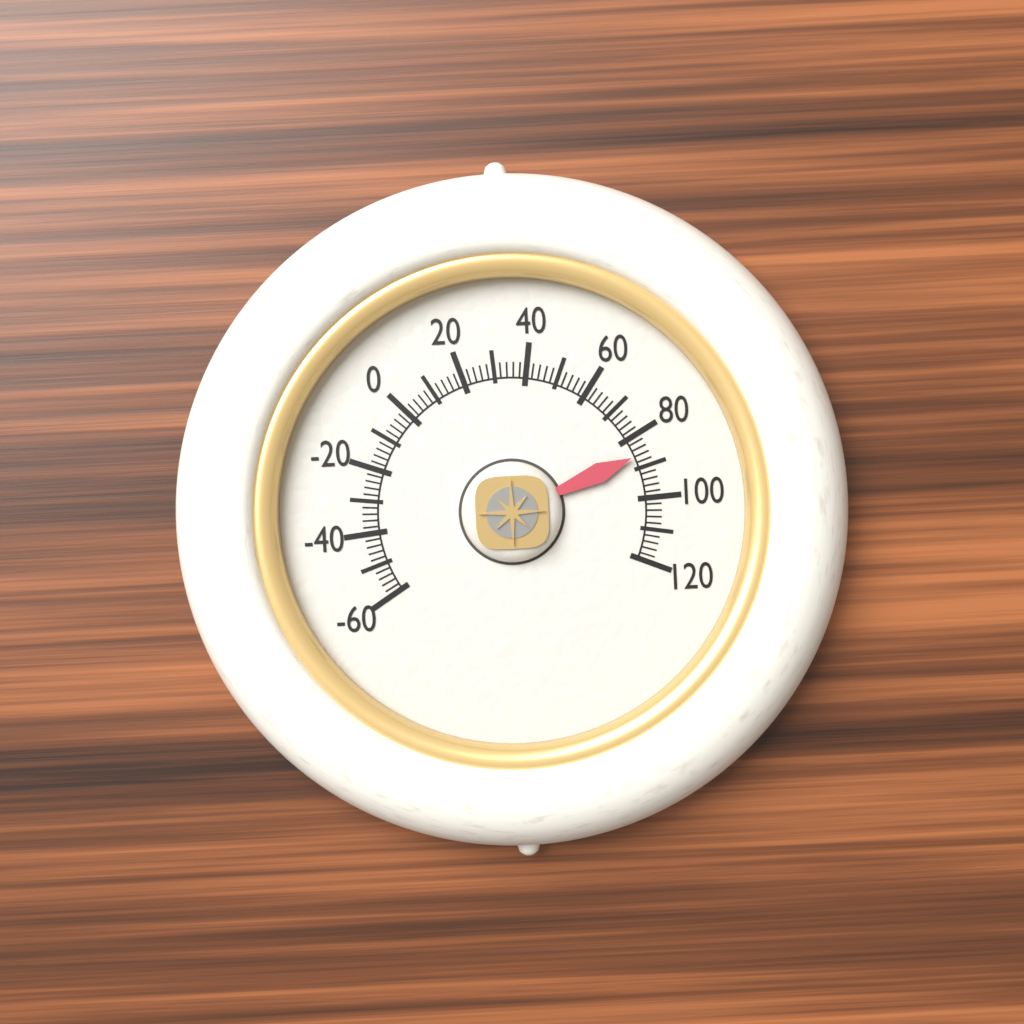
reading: 86 (no unit)
